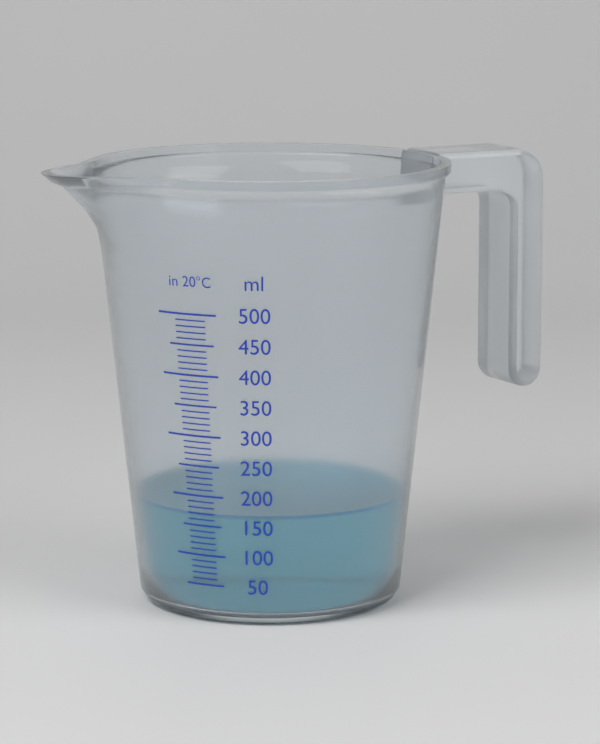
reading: 170 ml
